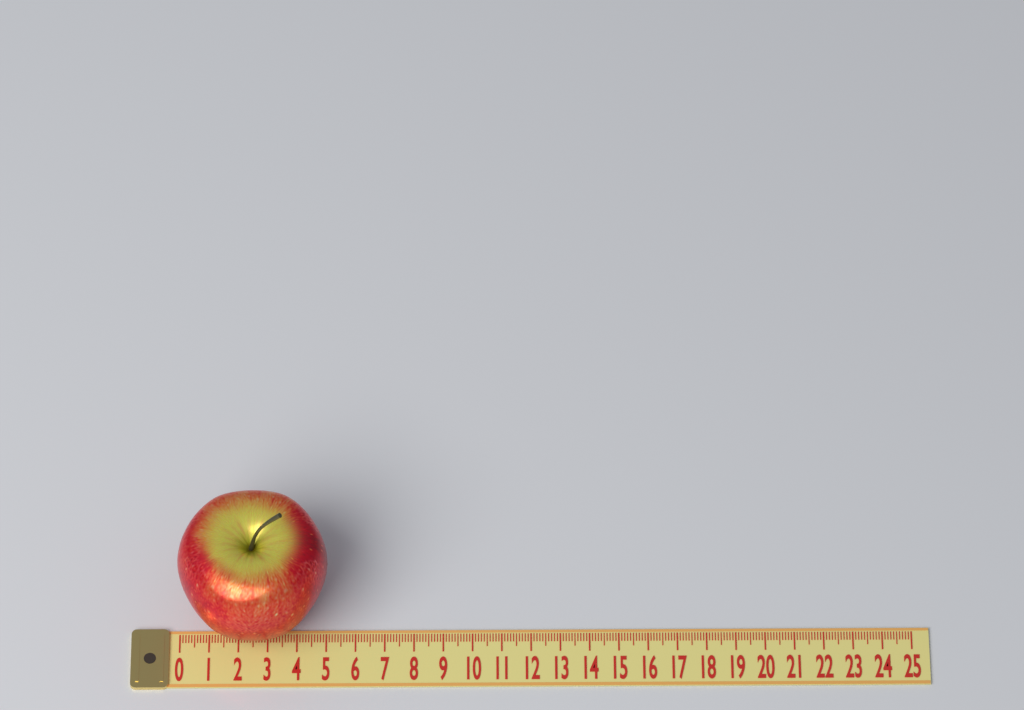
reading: 5.1 (no unit)
